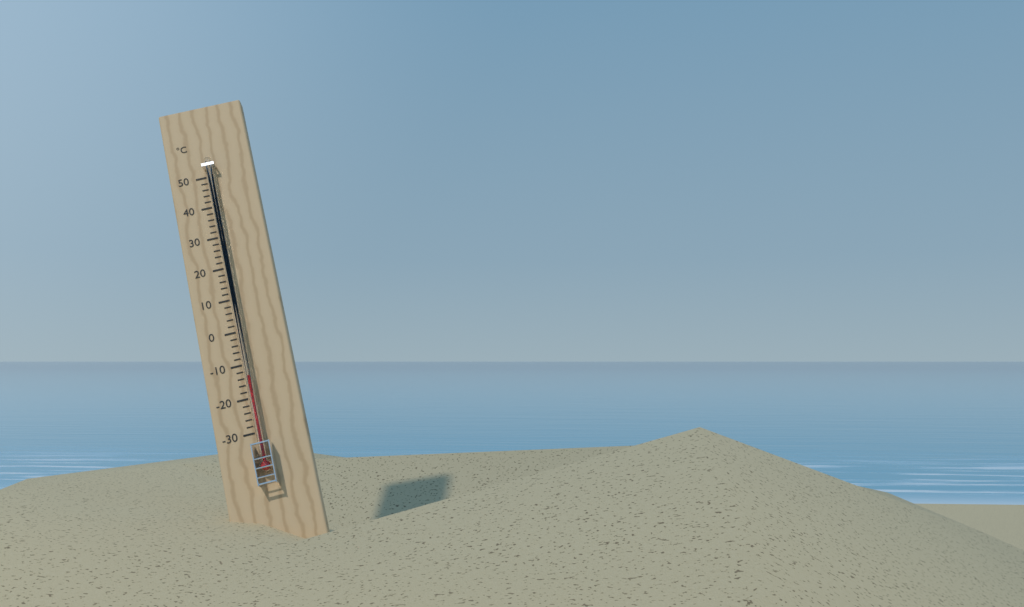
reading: -14 °C
